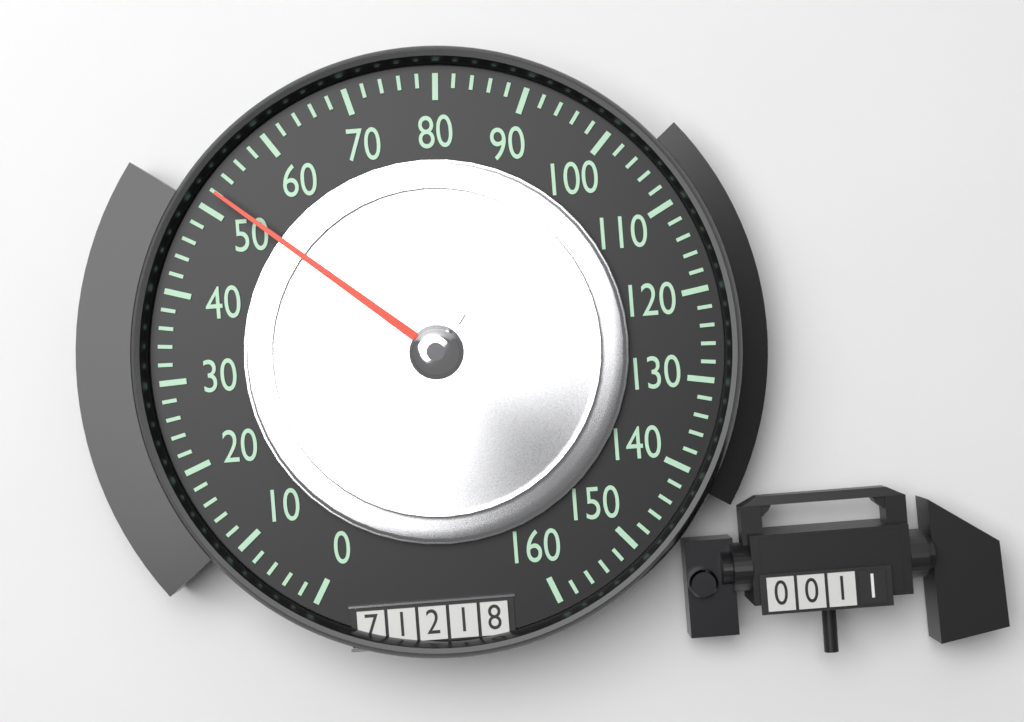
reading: 52 (no unit)
